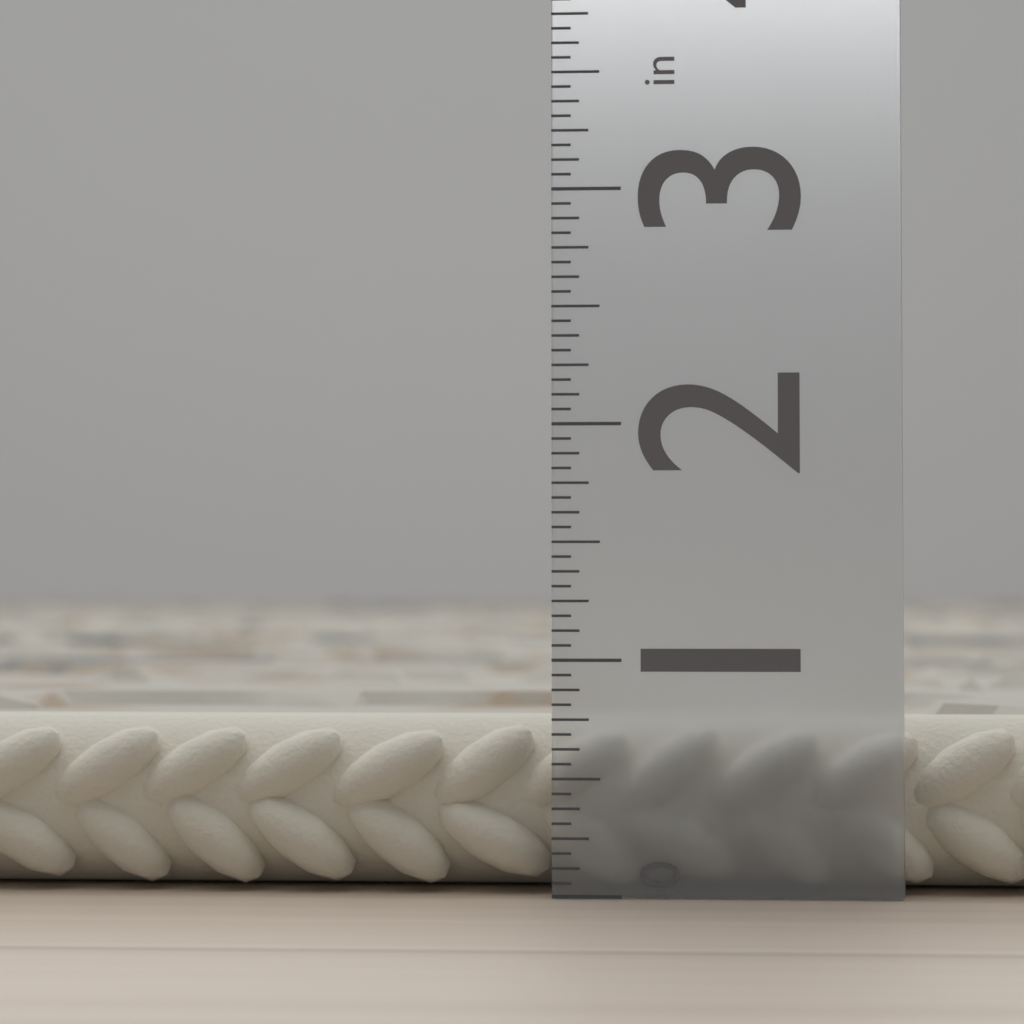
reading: 0.7500 in
